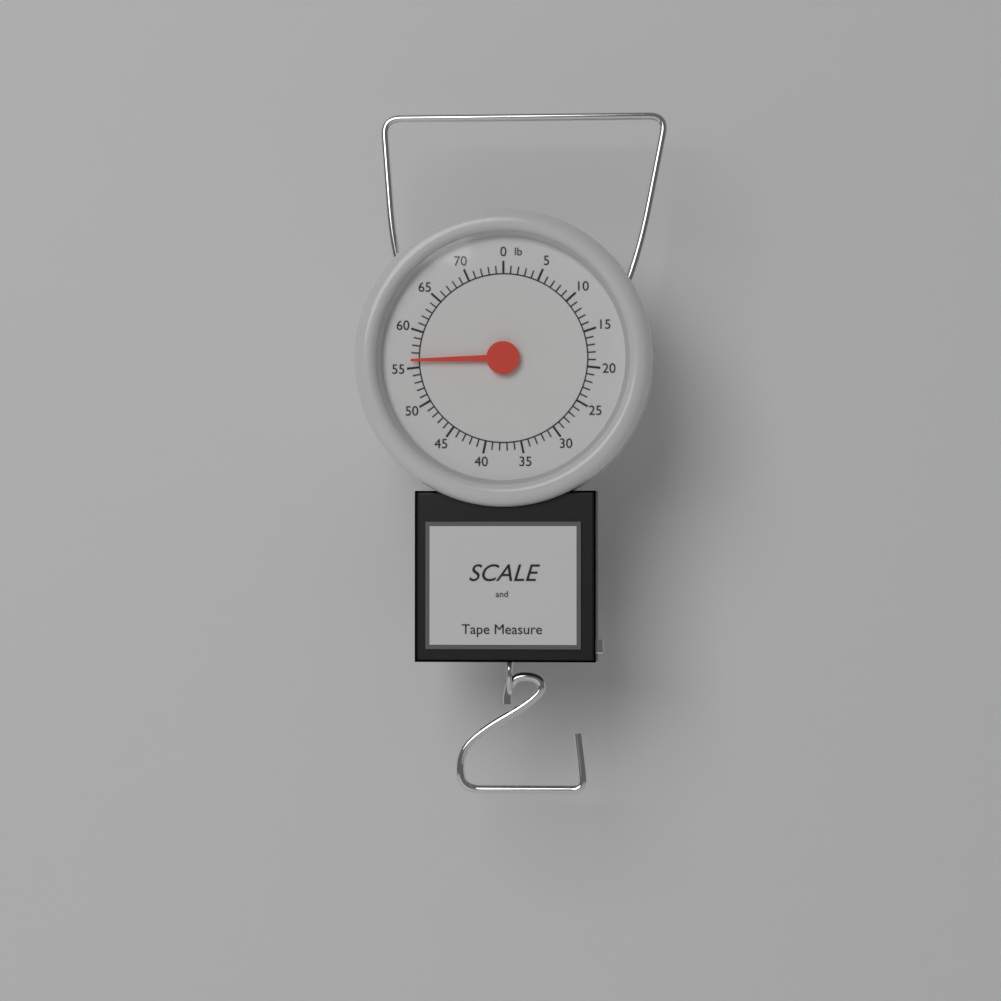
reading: 56 lb
